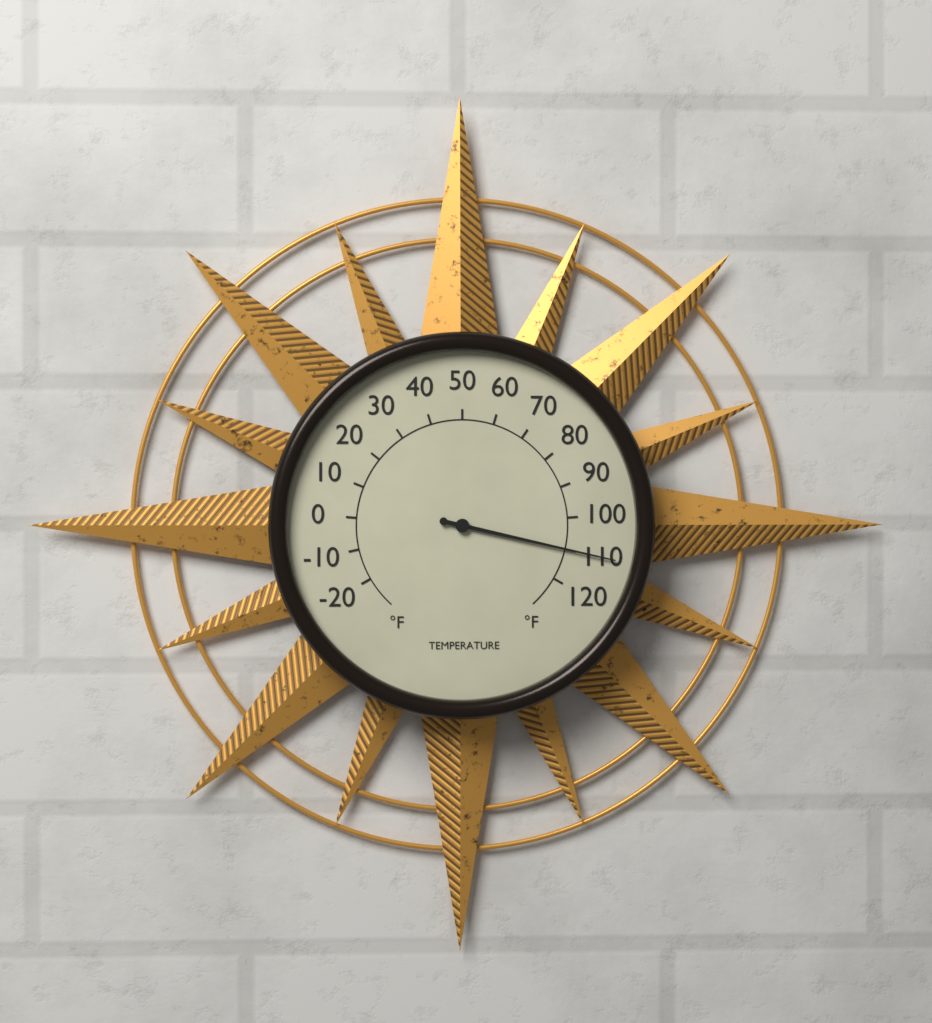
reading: 110 °F
